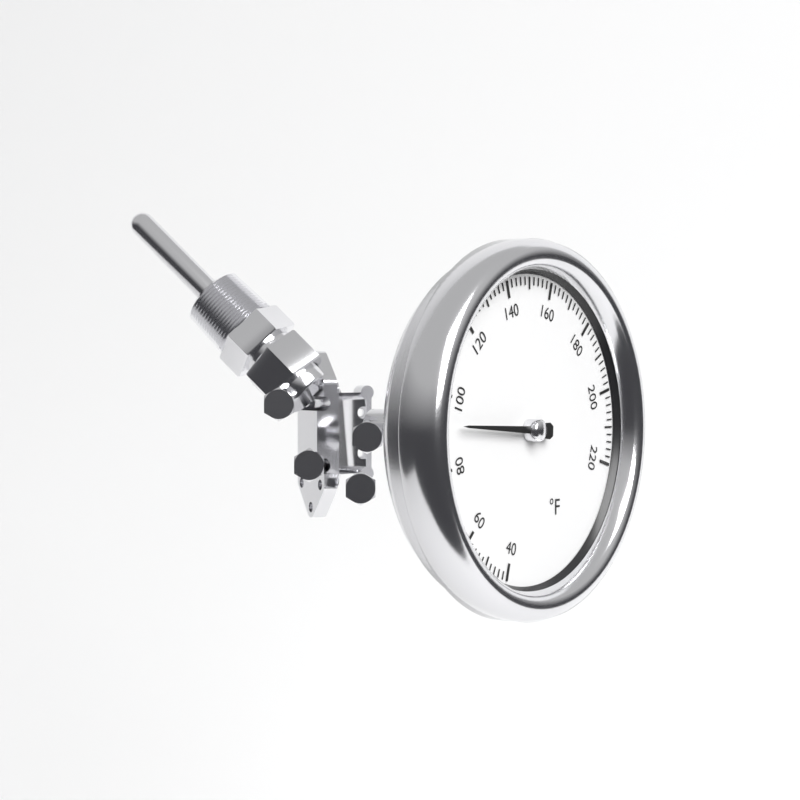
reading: 92 °F
